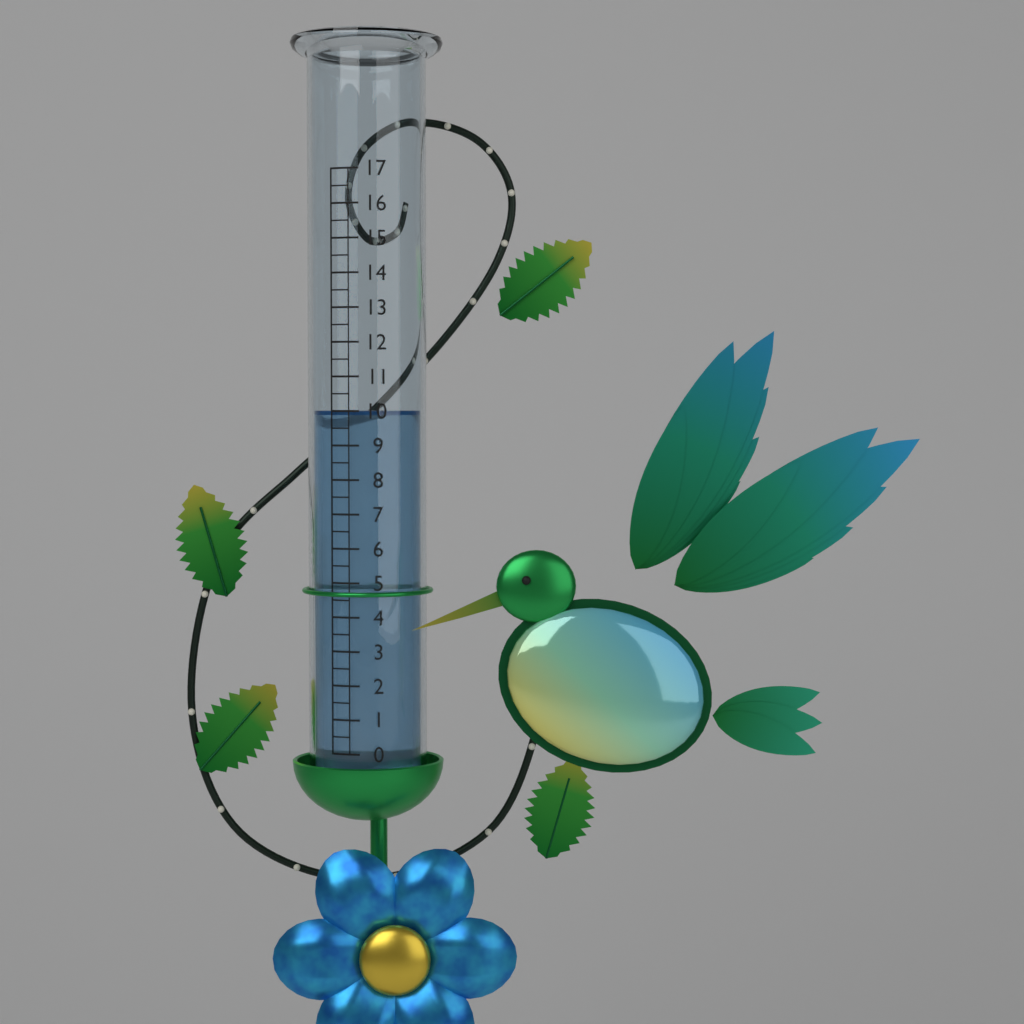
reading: 10.0 (no unit)
